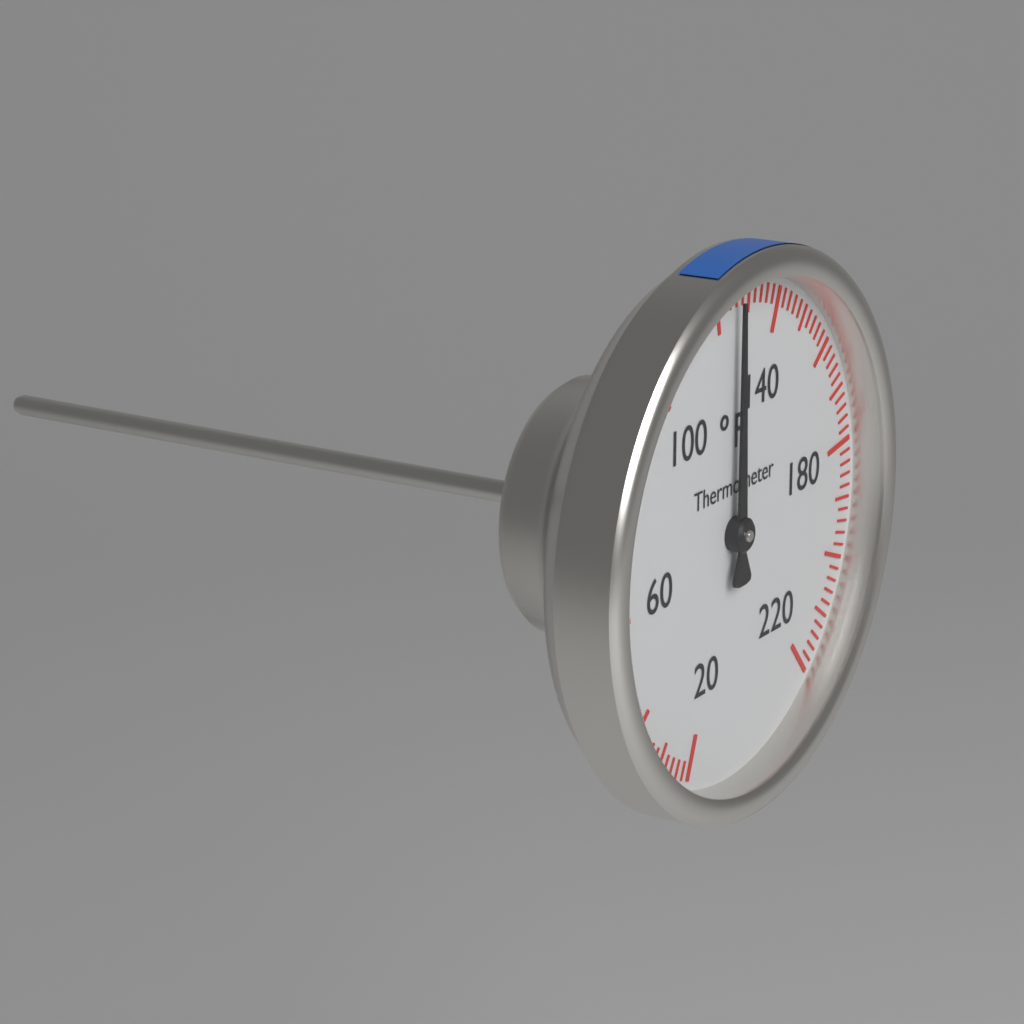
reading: 126 °F
